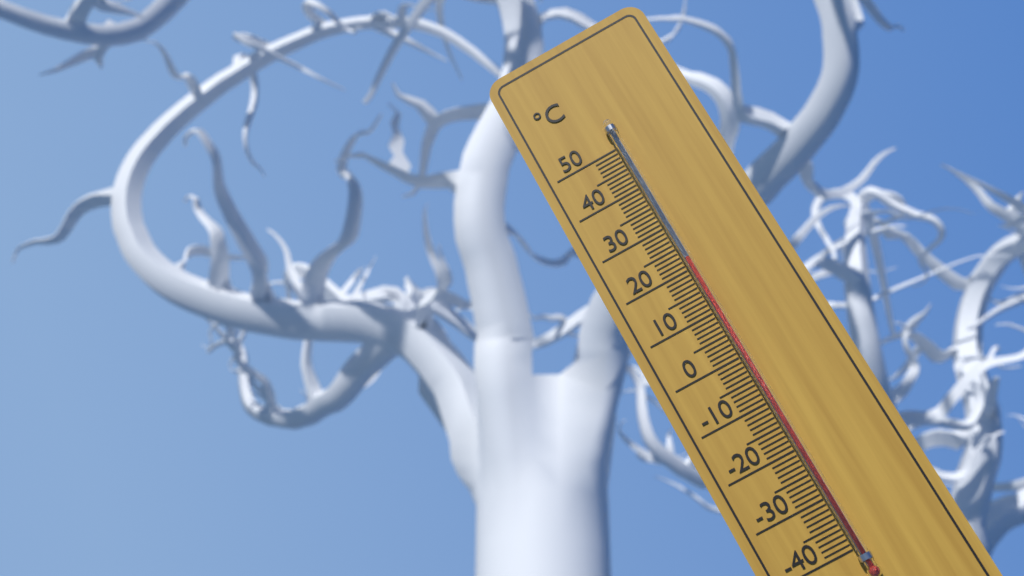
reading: 22 °C
